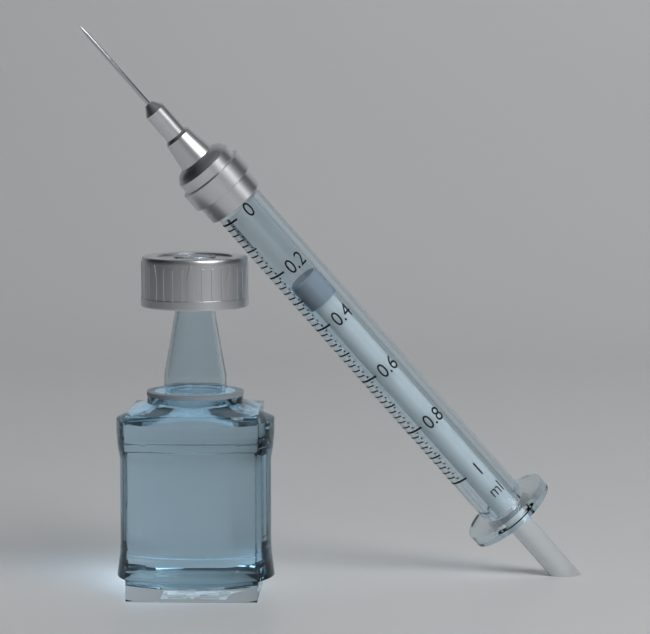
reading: 0.26 ml
